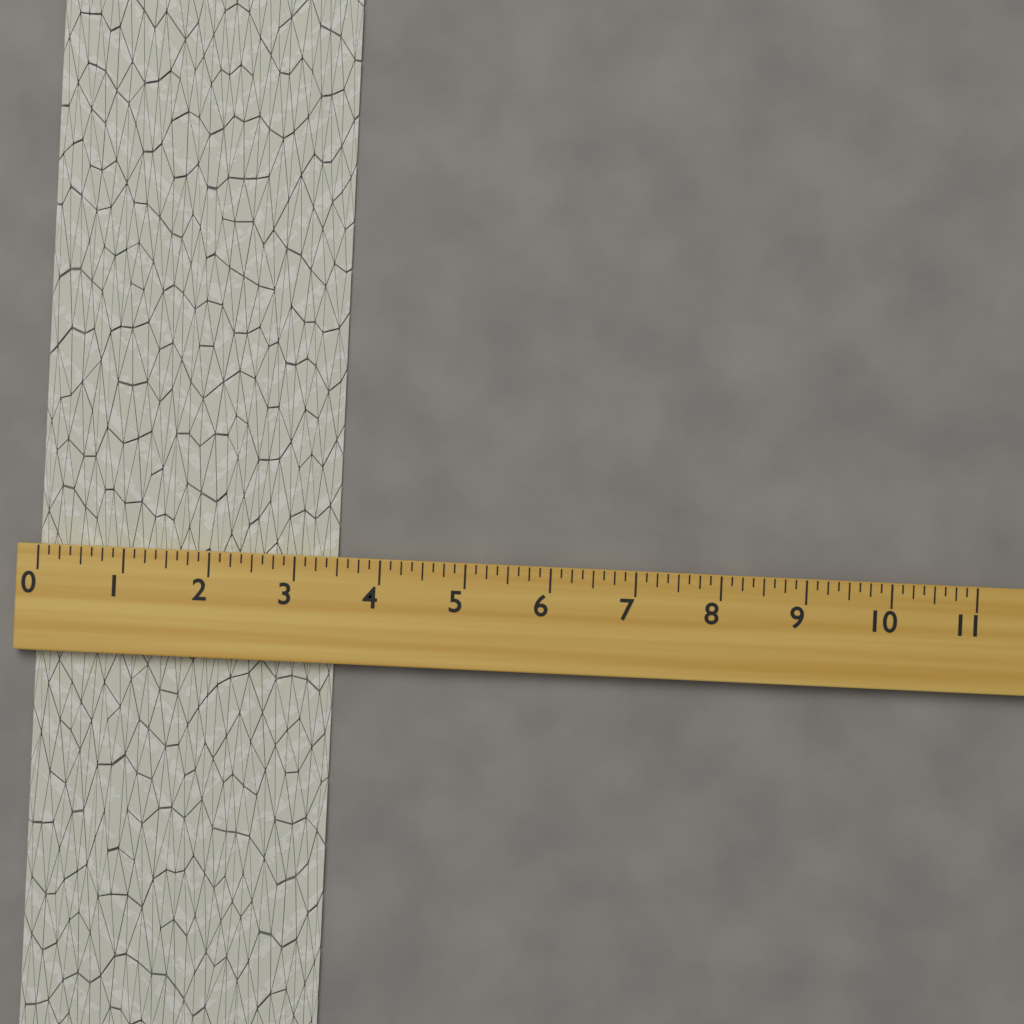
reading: 3.500 (no unit)
